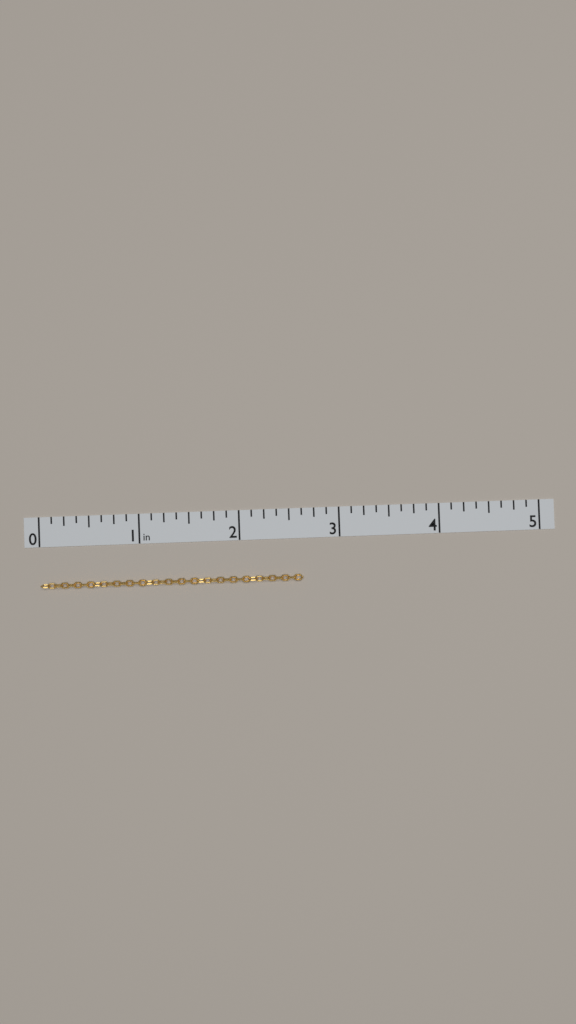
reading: 2.625 in
